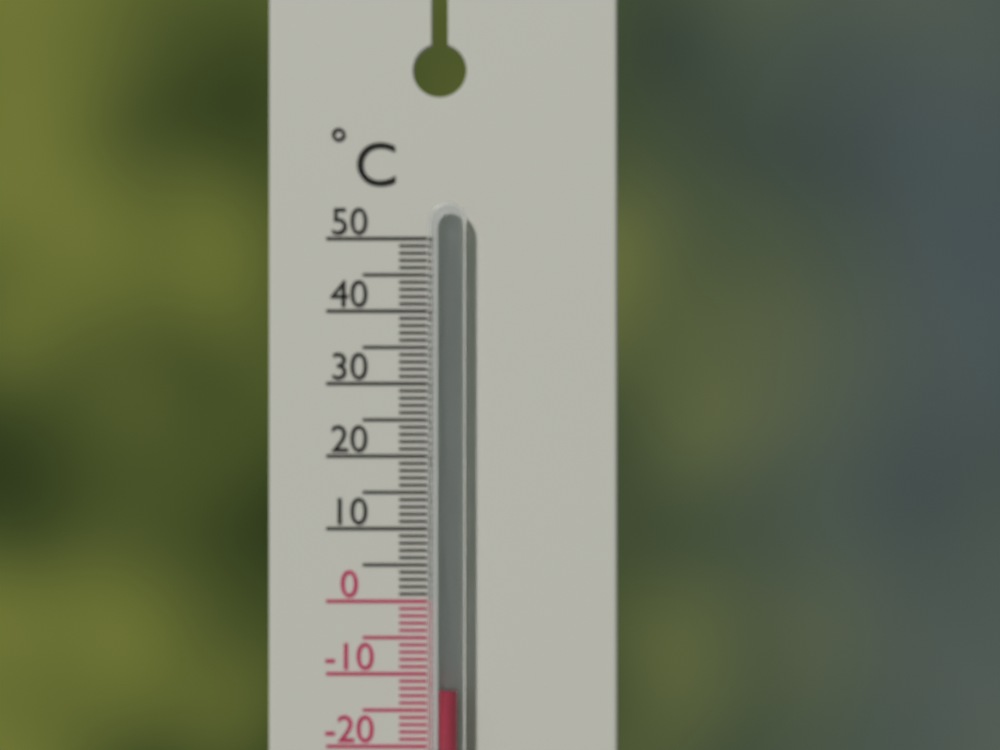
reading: -12 °C
